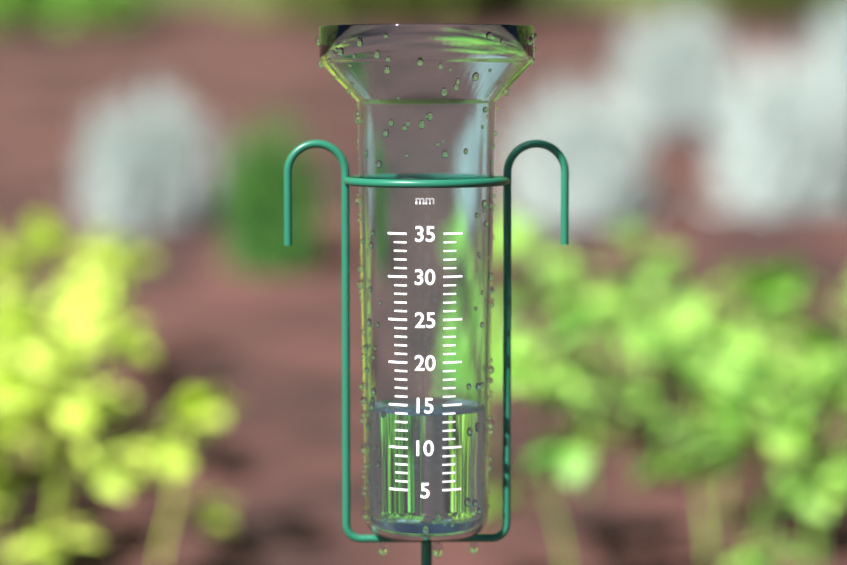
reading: 14 mm
